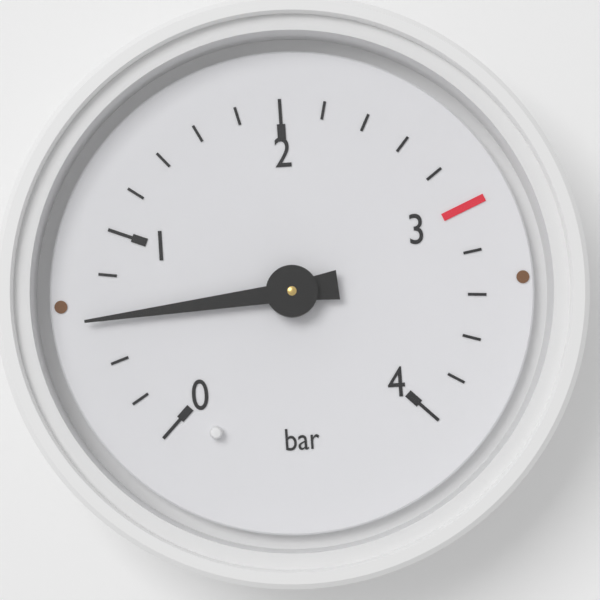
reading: 0.6 bar
